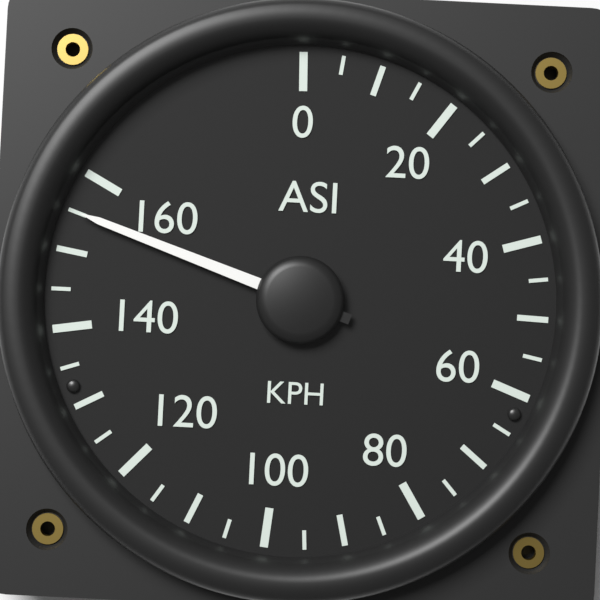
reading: 155 KPH
